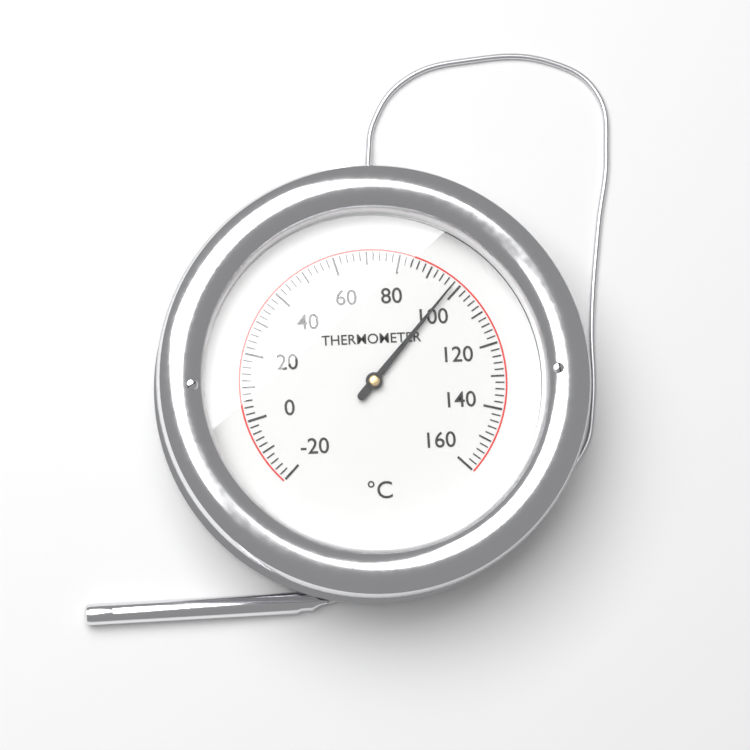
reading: 98 °C
